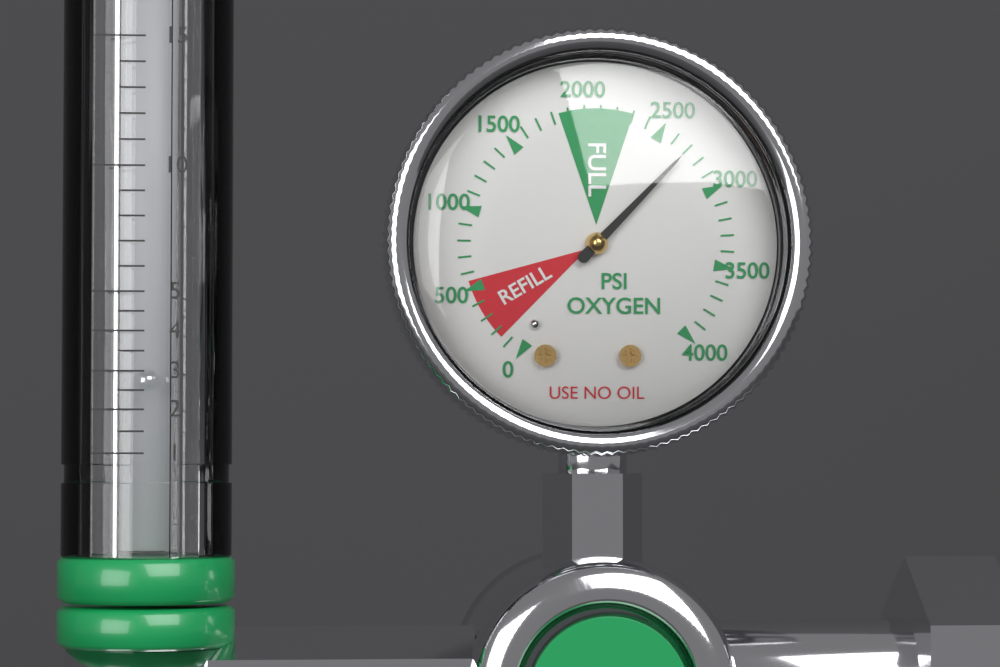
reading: 2700 psi
